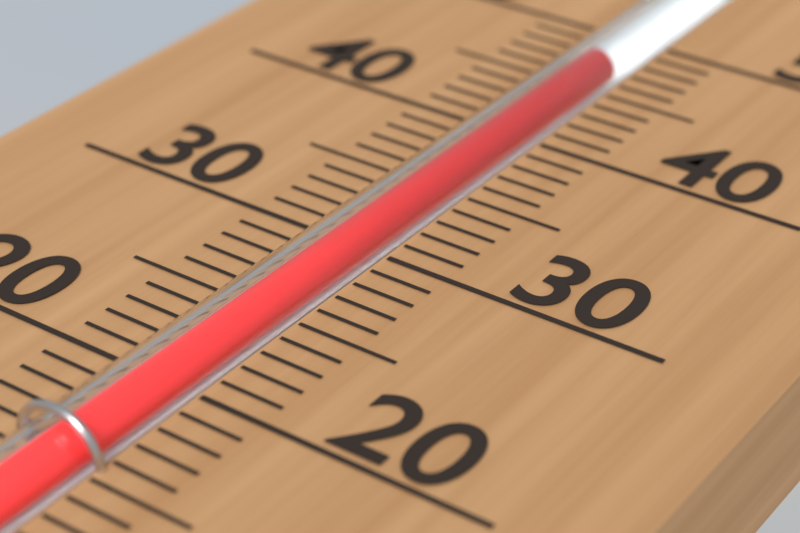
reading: 47 (no unit)
